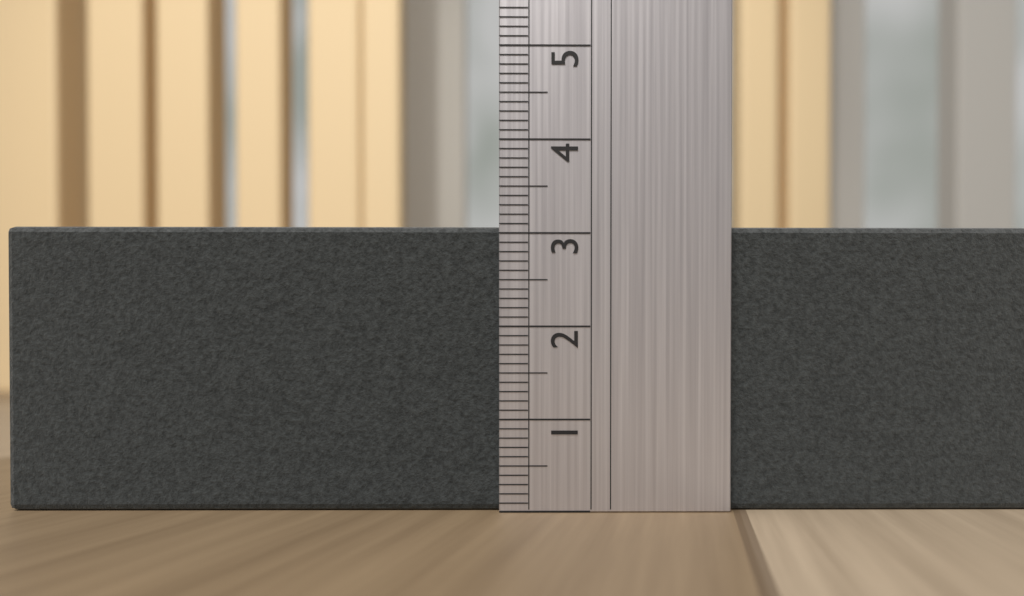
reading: 3.1 (no unit)
